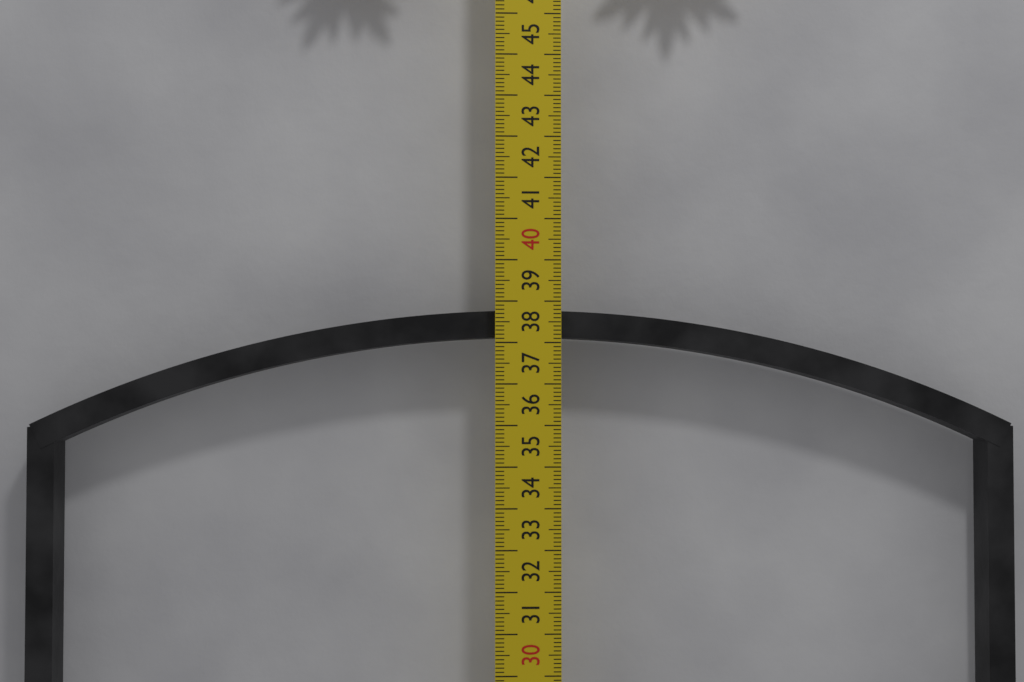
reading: 37.8 cm
